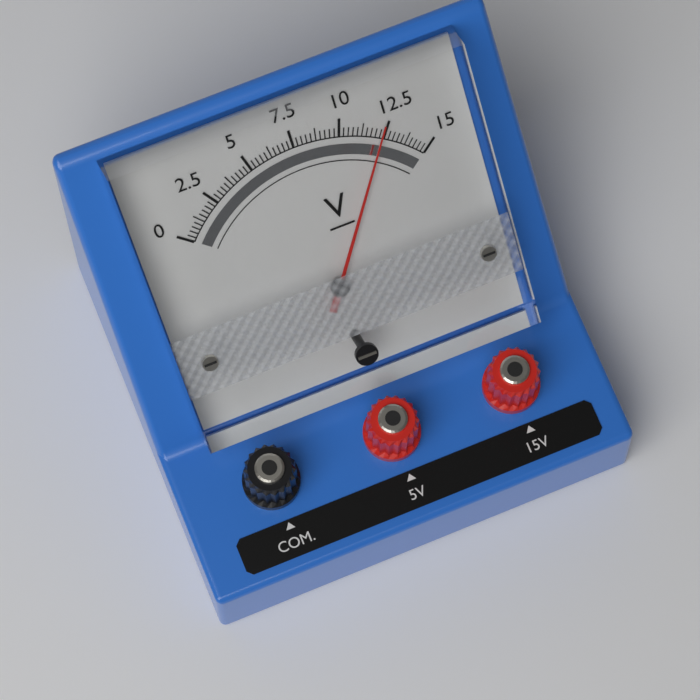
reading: 12.25 V
